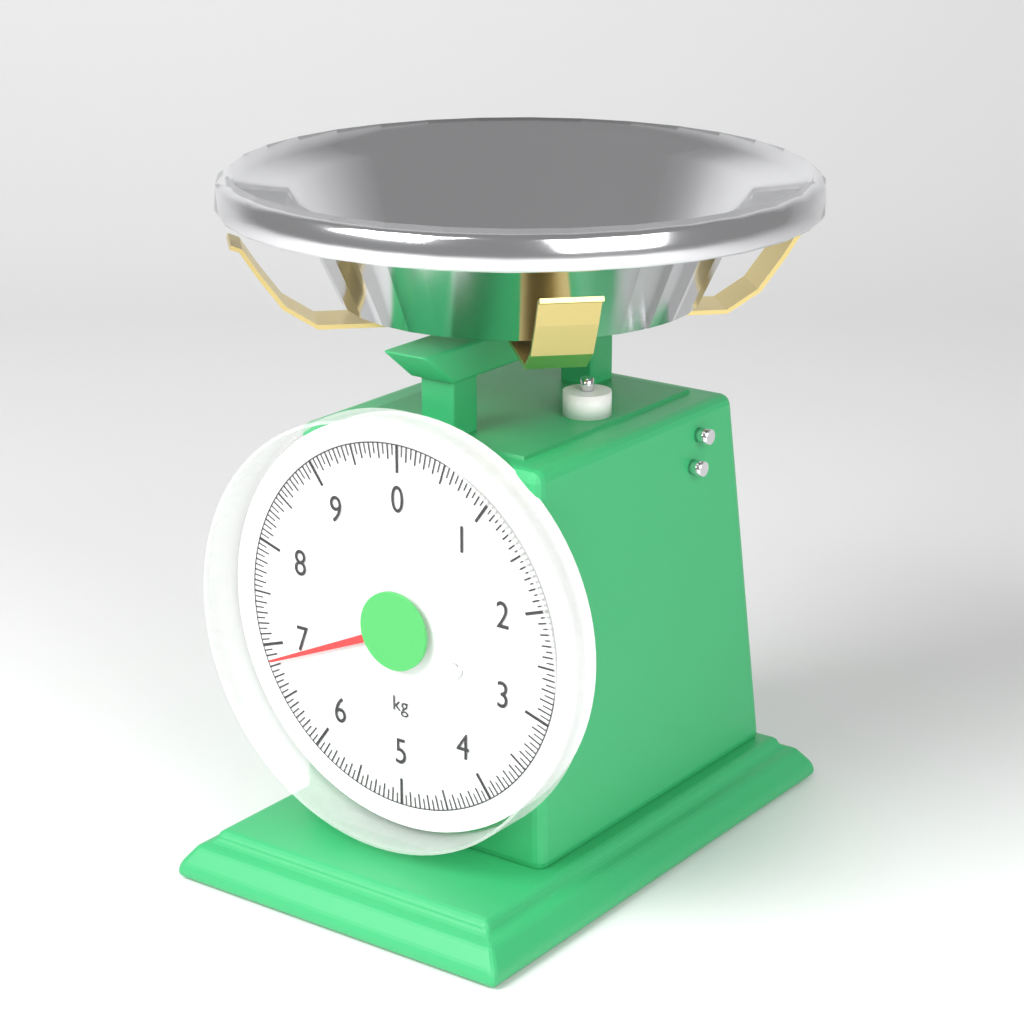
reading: 6.85 kg
